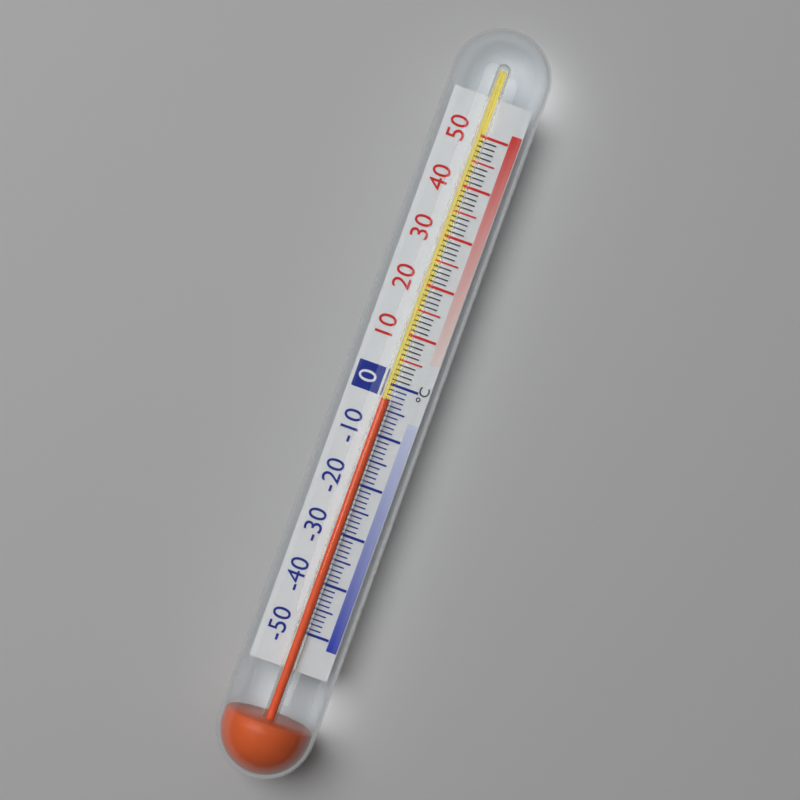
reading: -3 °C
